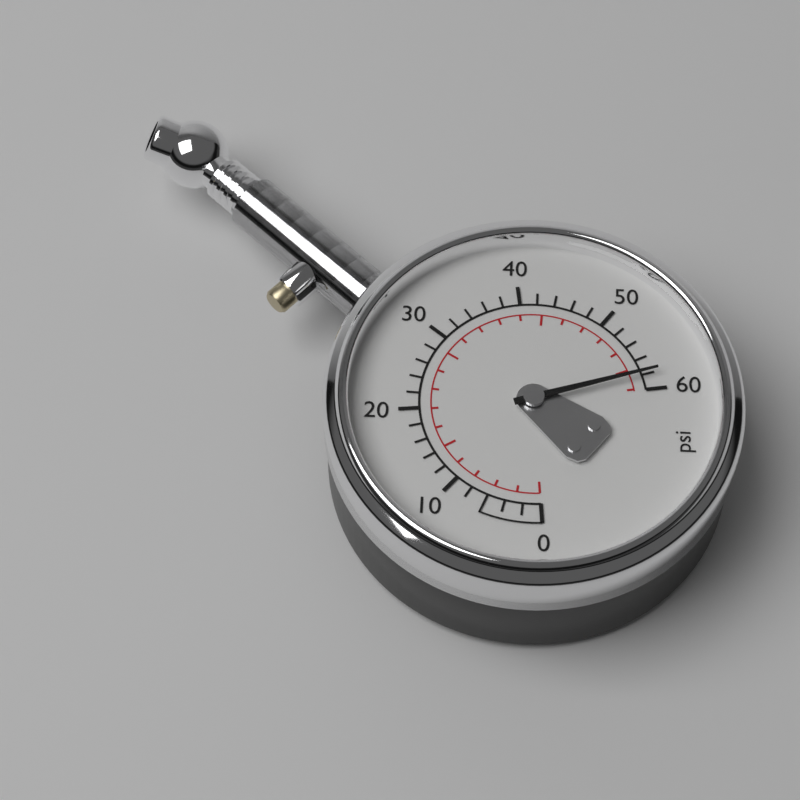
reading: 58 psi
